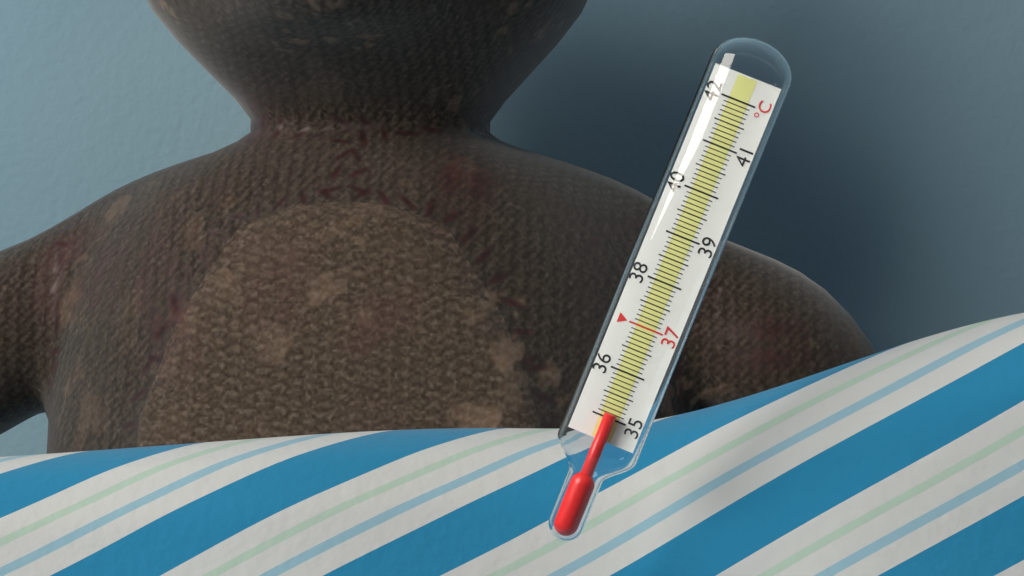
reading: 35.1 °C
